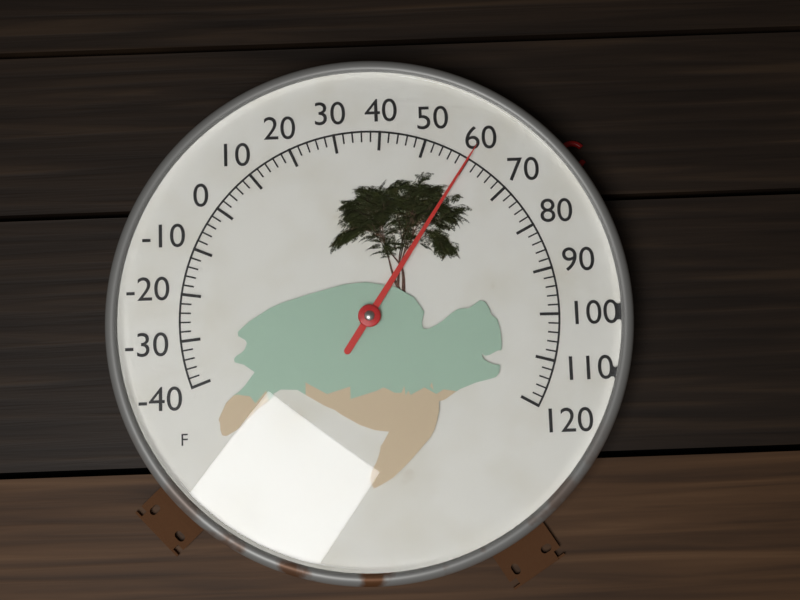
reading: 60 °F
